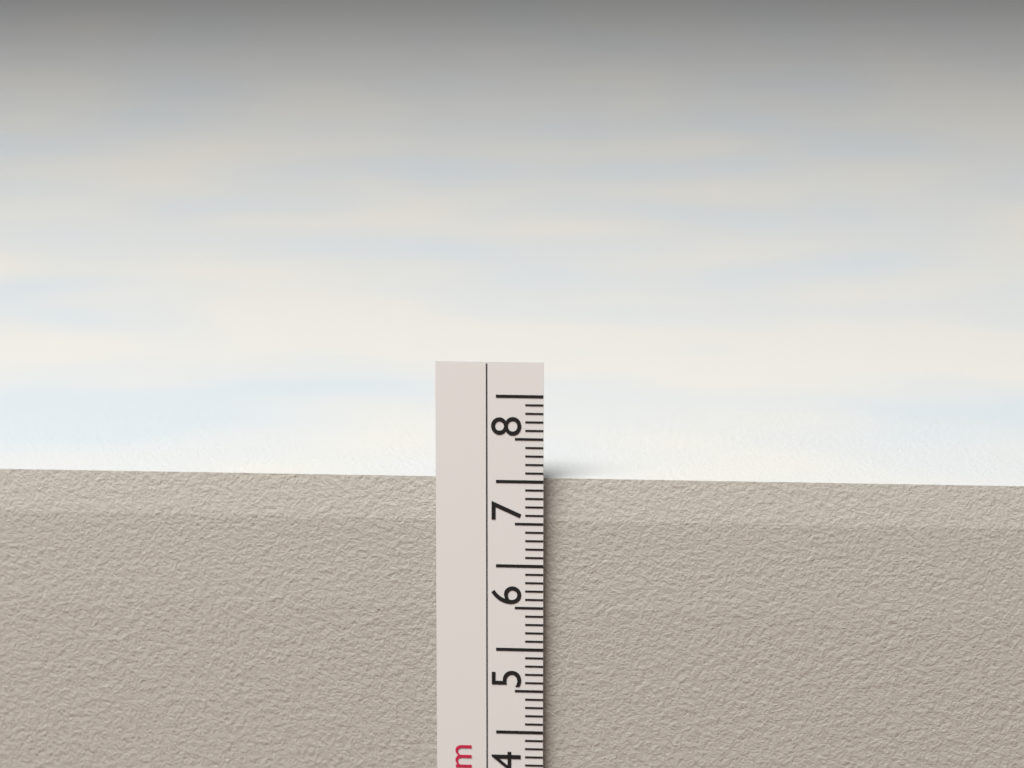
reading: 7.0 cm
